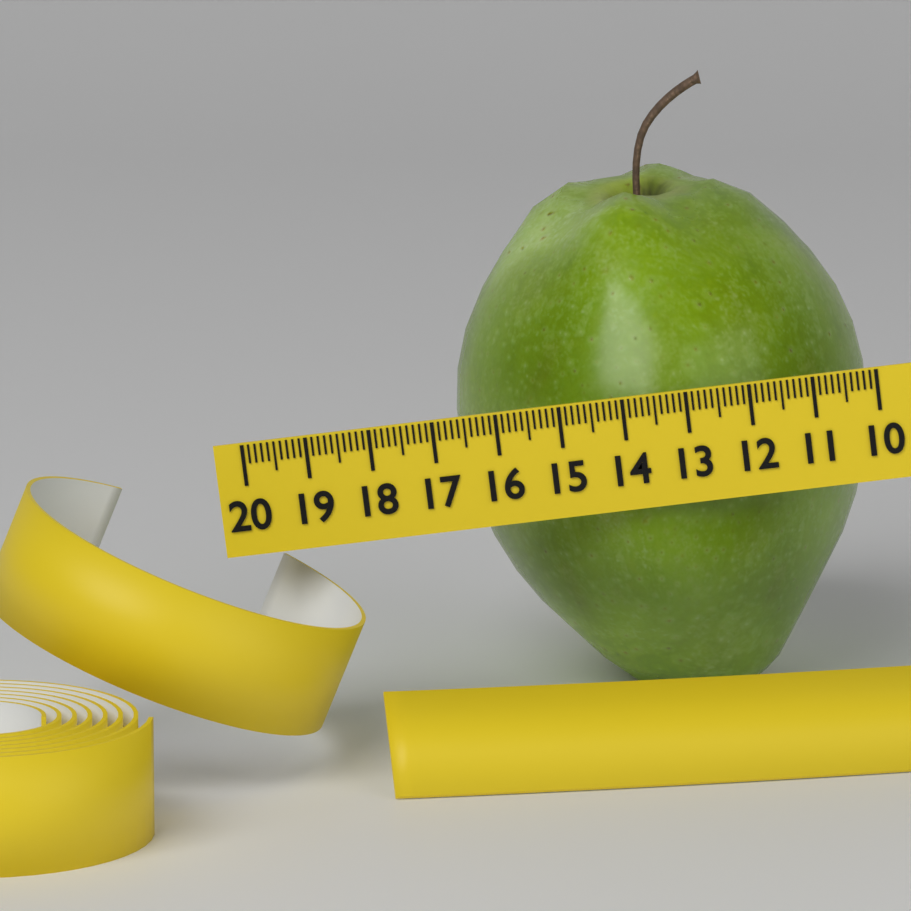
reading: 16.7 (no unit)
